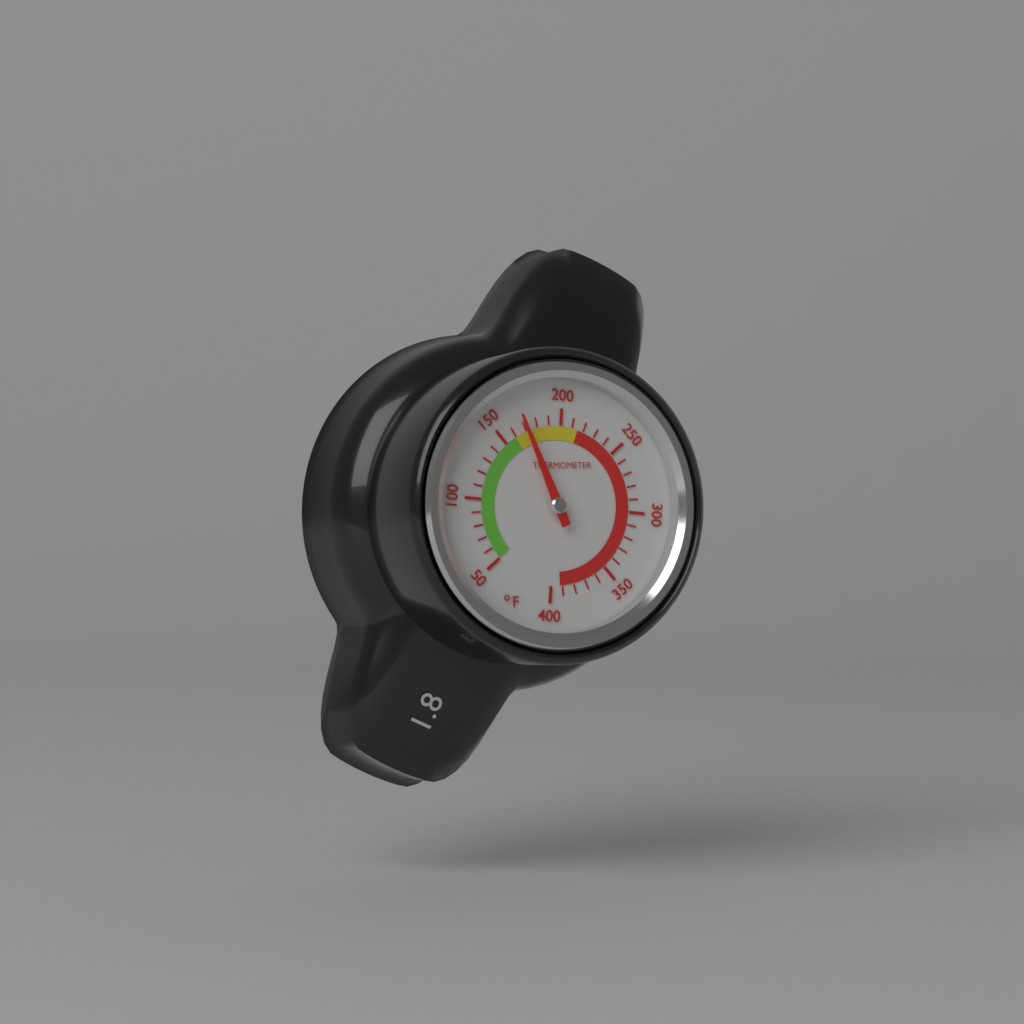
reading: 170 °F
